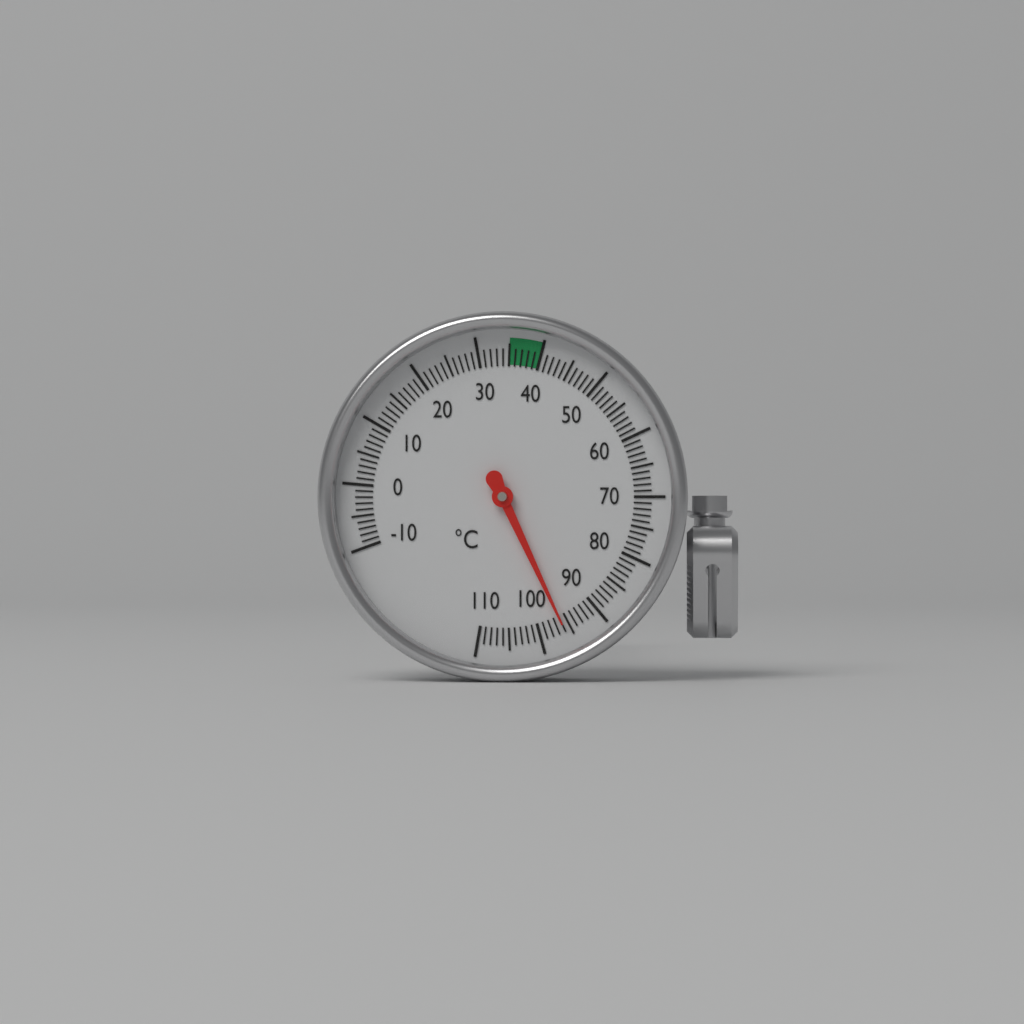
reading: 96 °C
